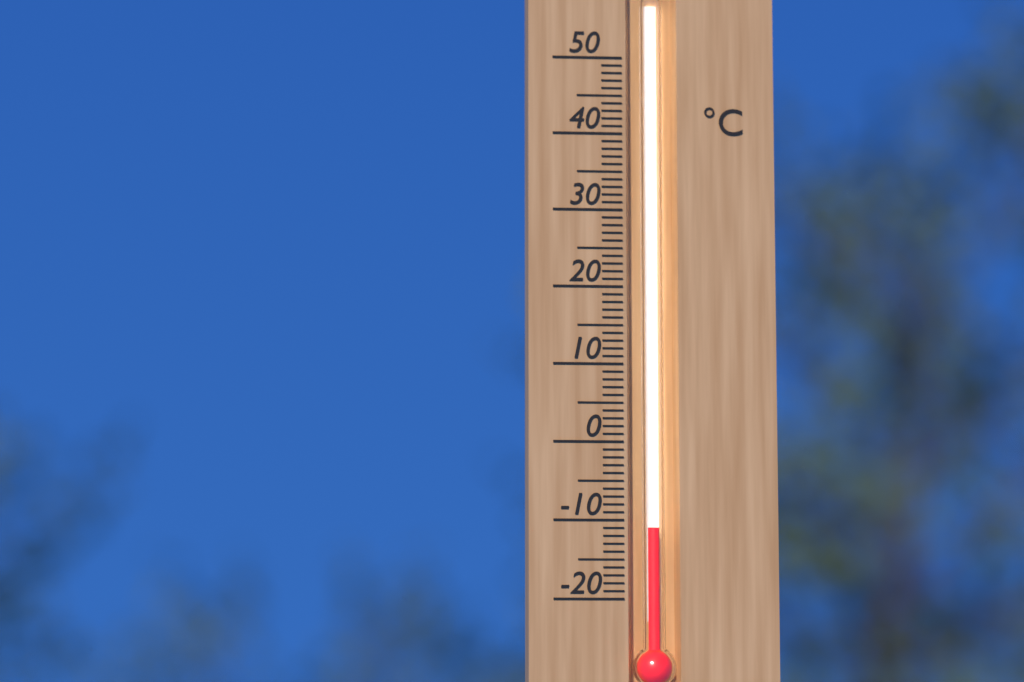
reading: -11 °C
